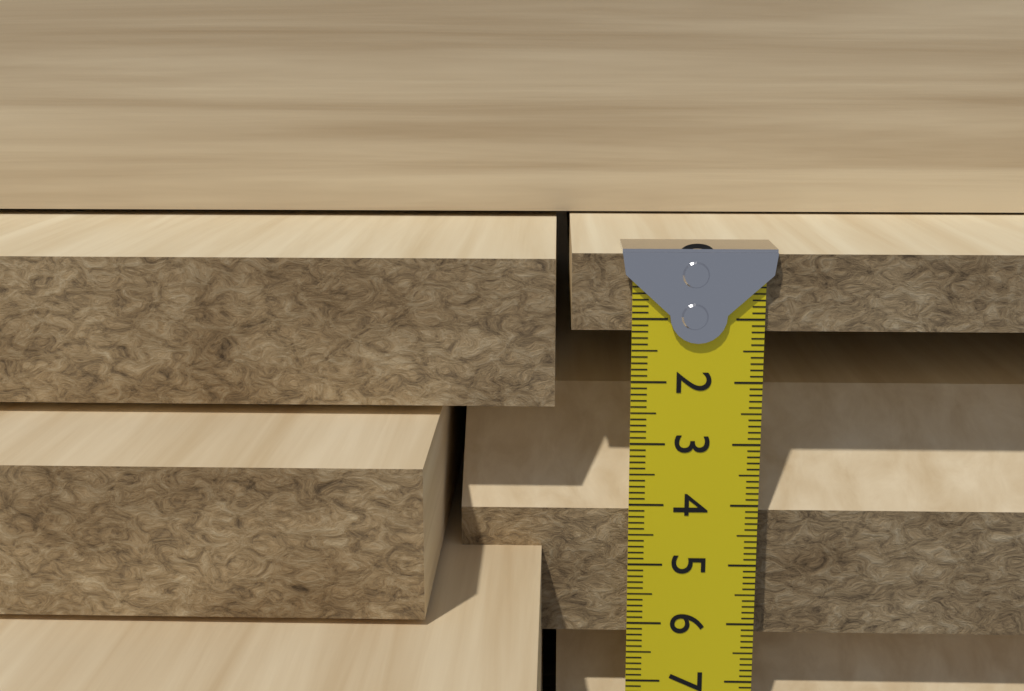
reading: 1.2 cm
